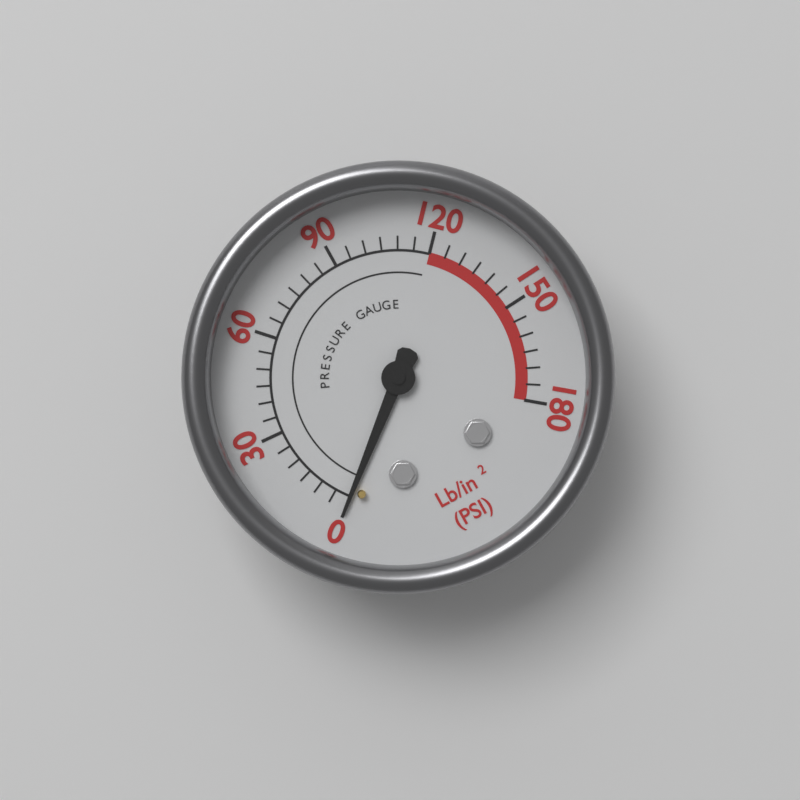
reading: 0 psi
